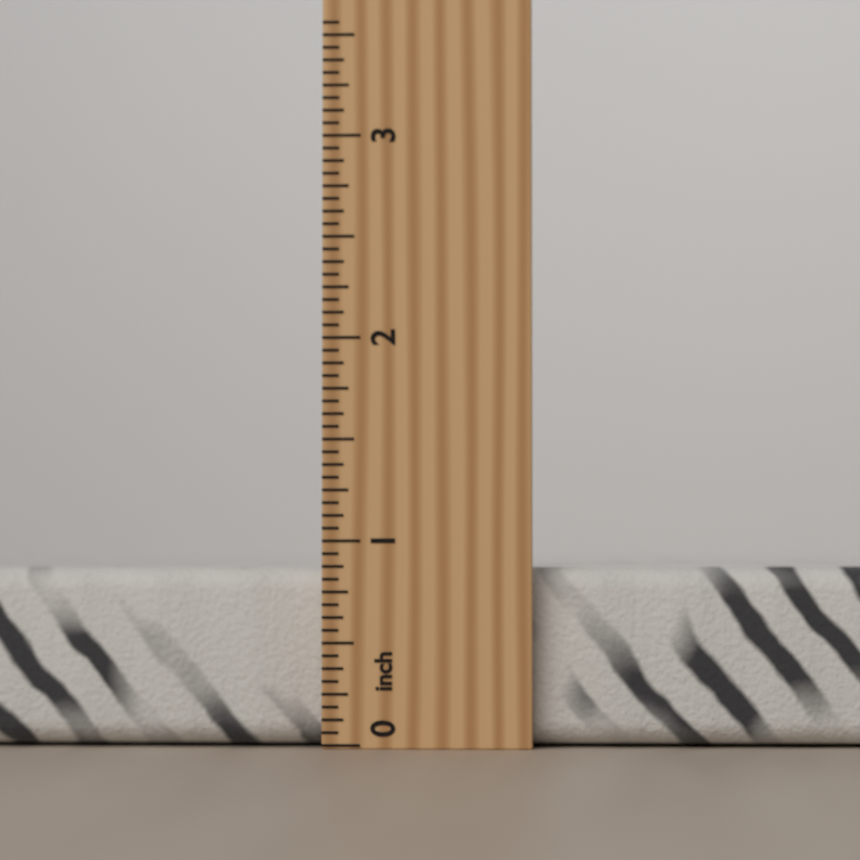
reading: 0.8750 inch
